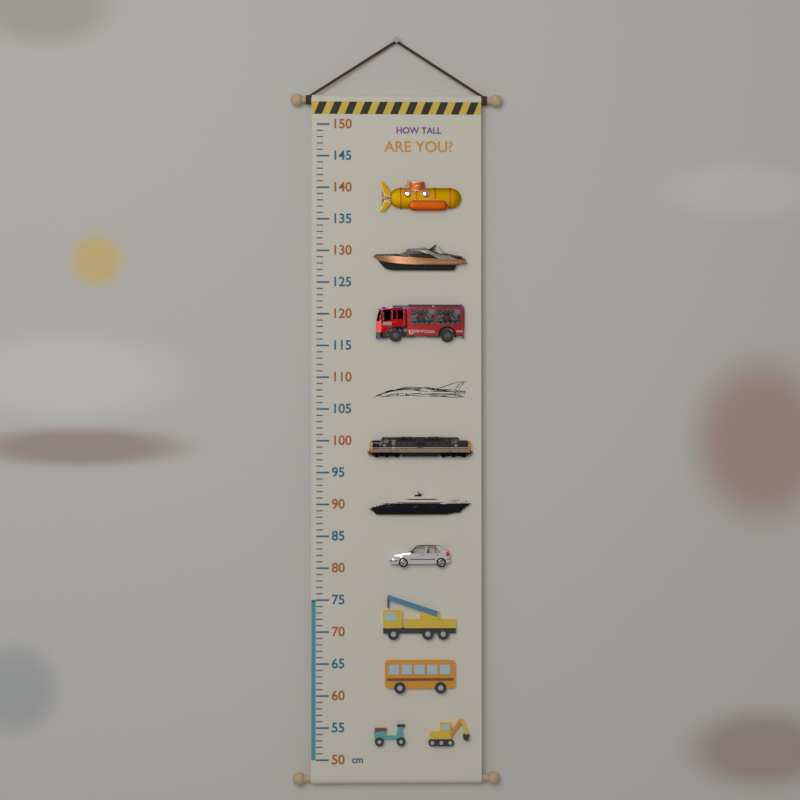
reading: 75 cm
